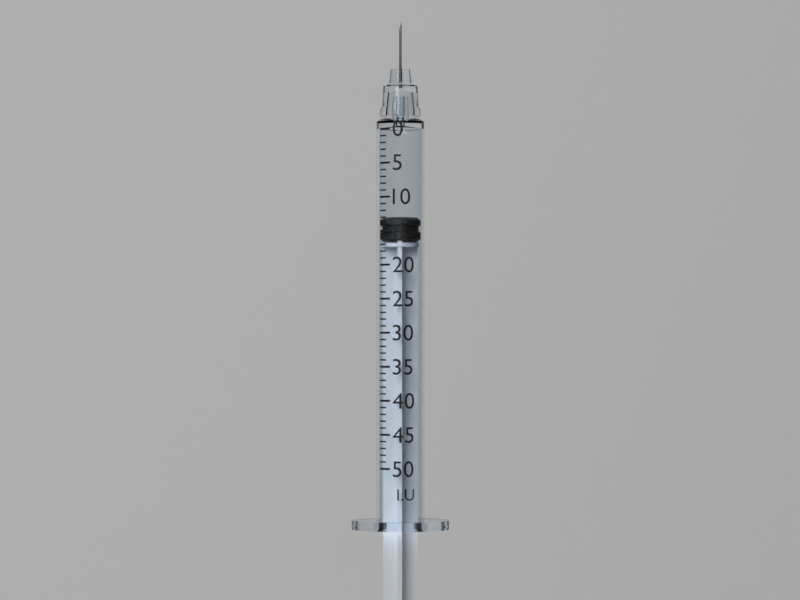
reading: 13 I.U.
